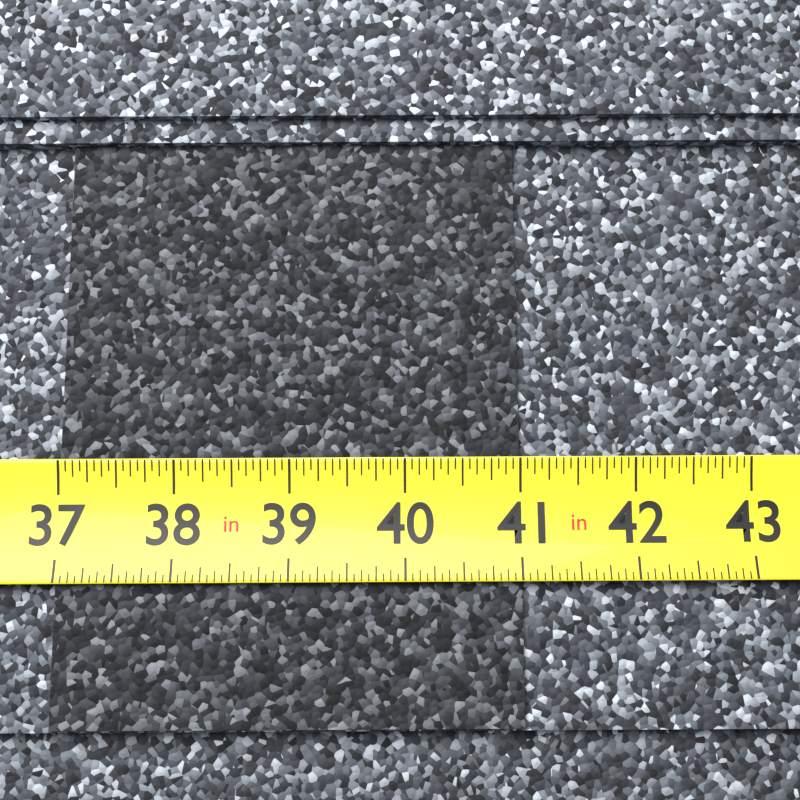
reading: 41.0000 in
